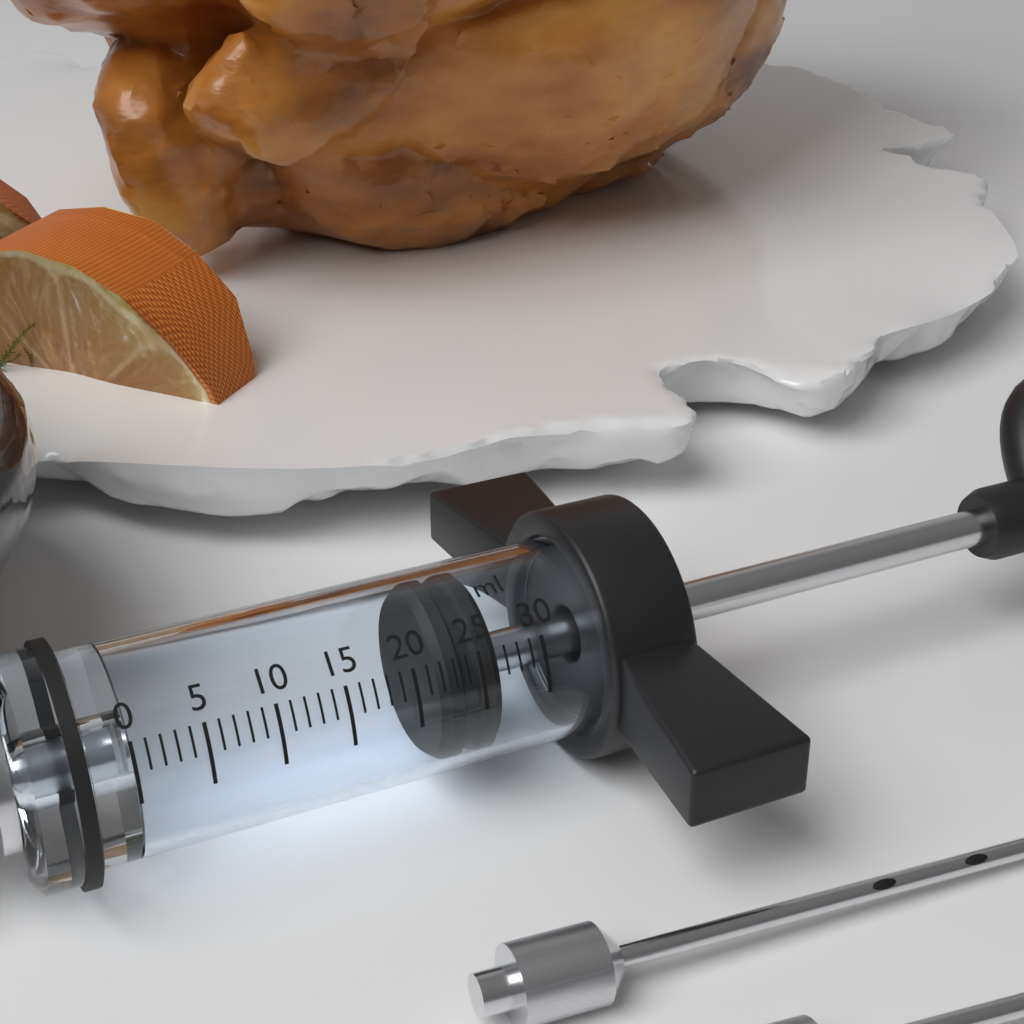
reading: 22 ml
